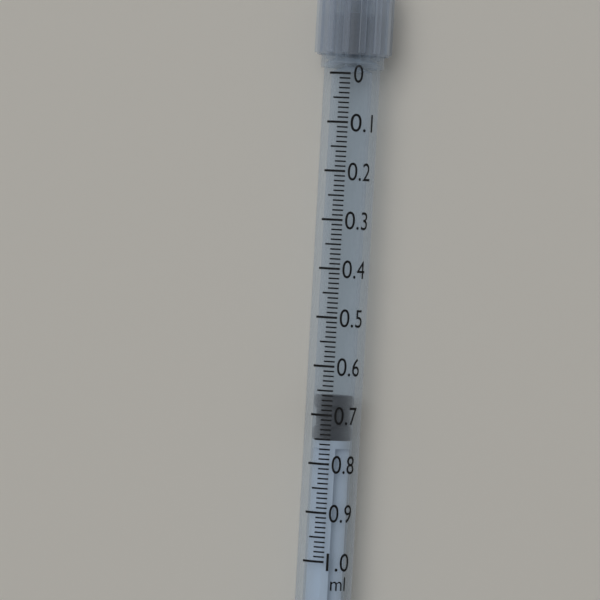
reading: 0.66 ml
